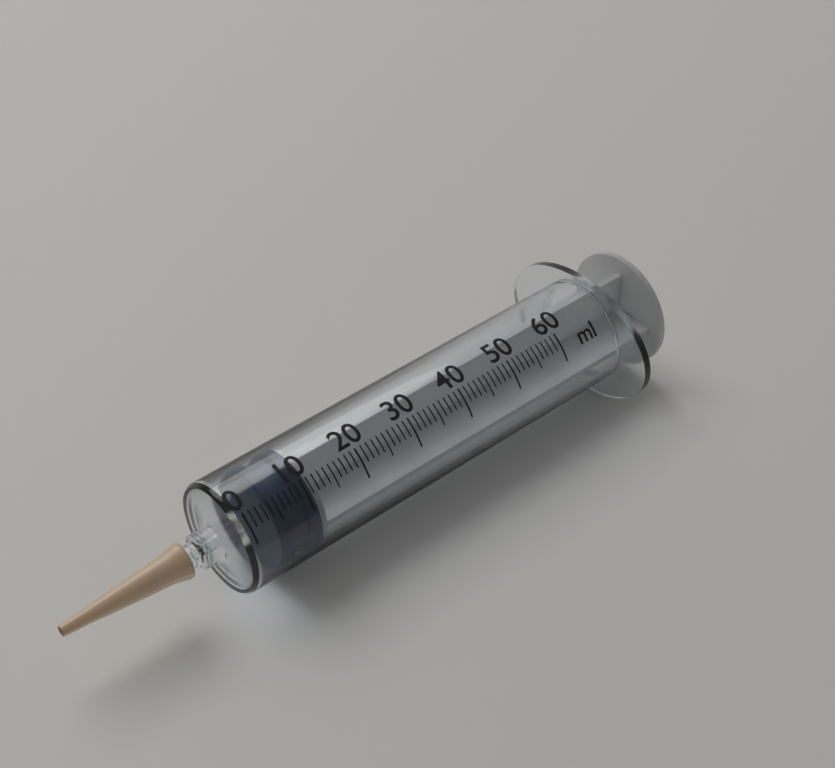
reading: 4 ml
